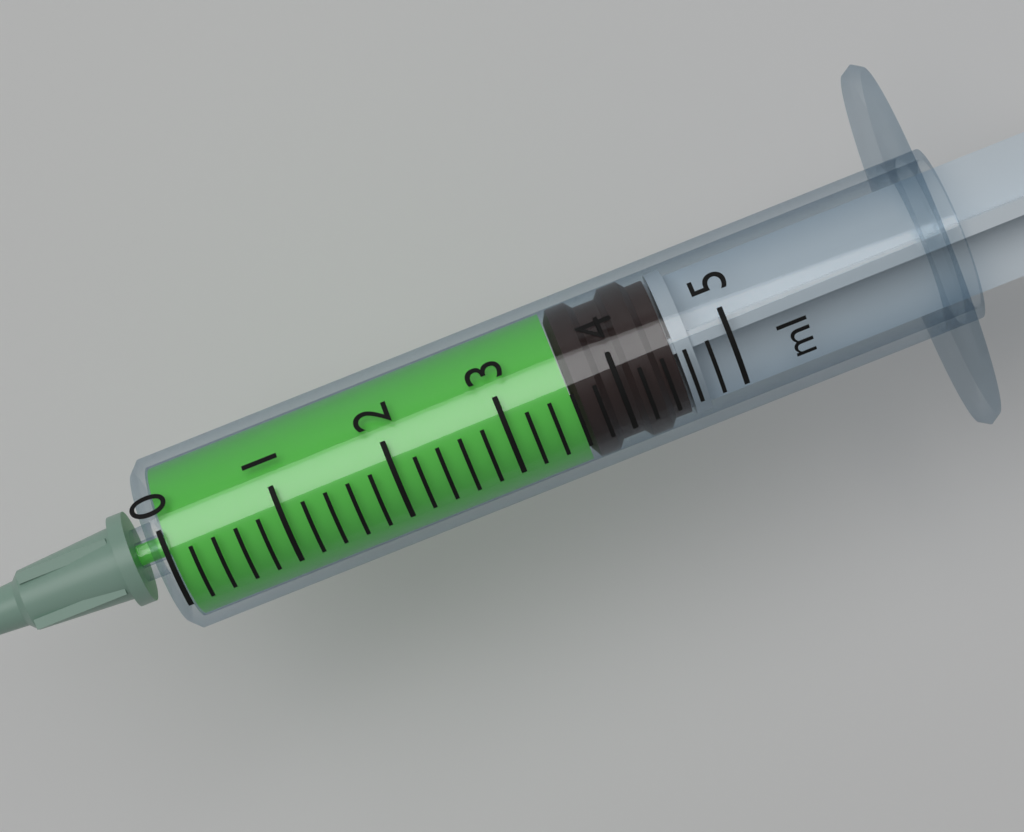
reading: 3.6 ml
